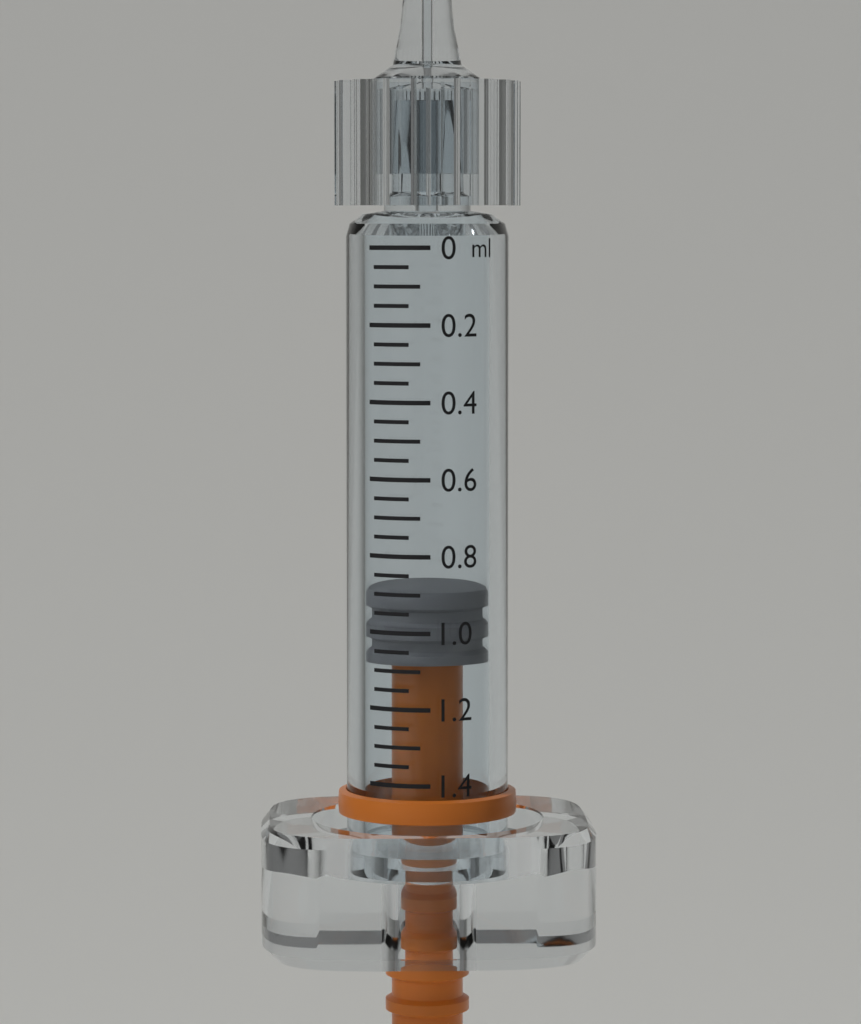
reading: 0.90 ml
